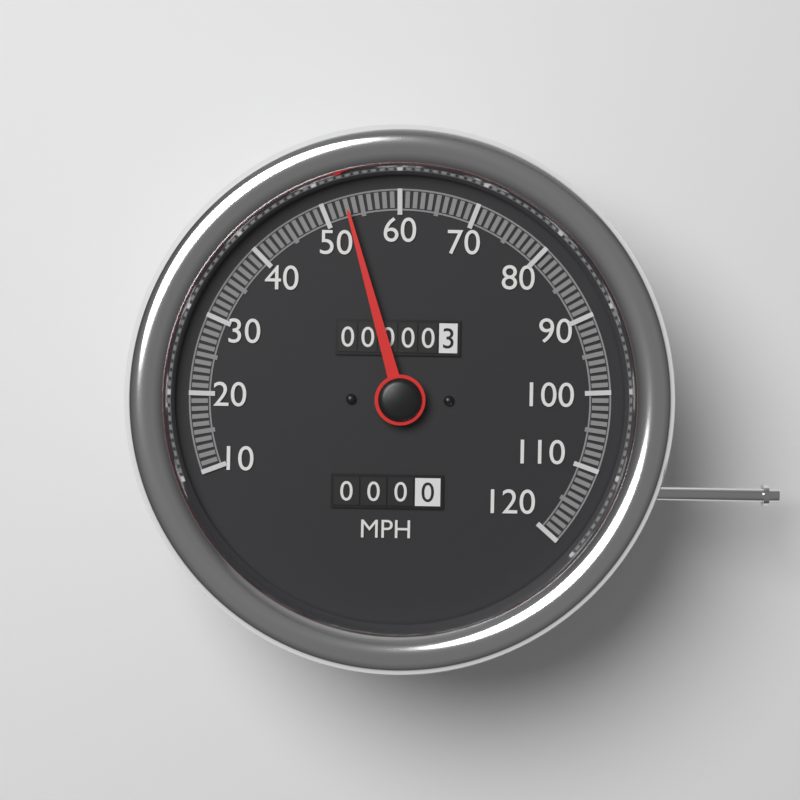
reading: 53 MPH
